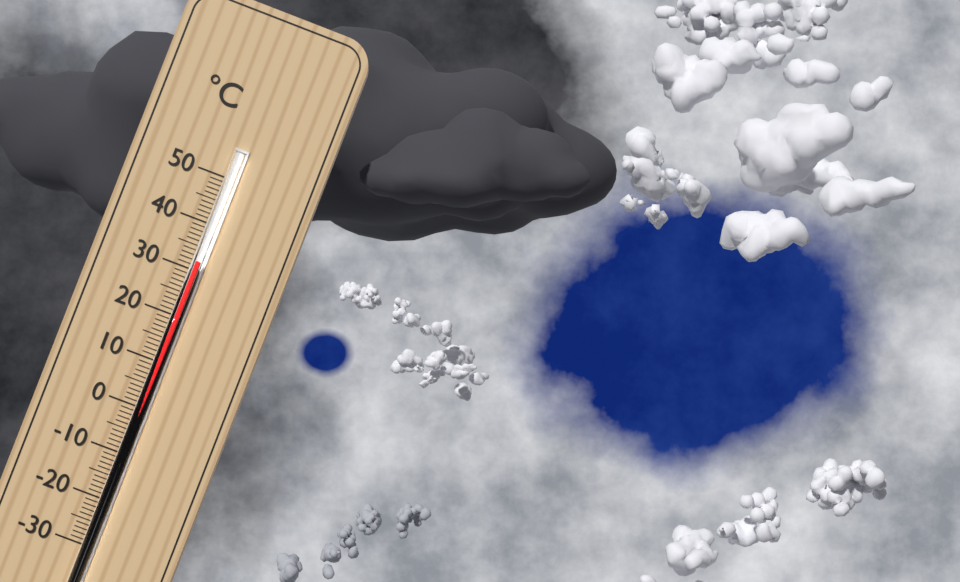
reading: 32 °C
